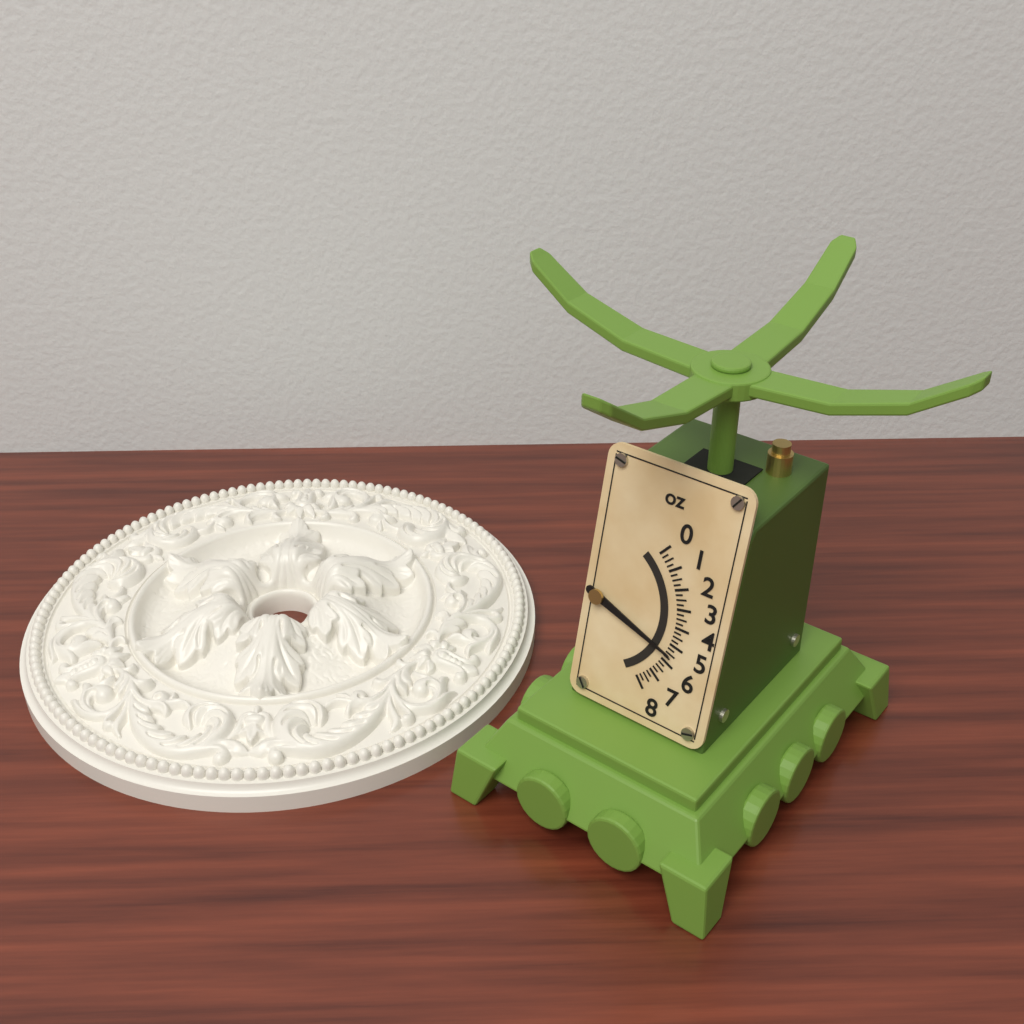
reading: 5.50 oz
